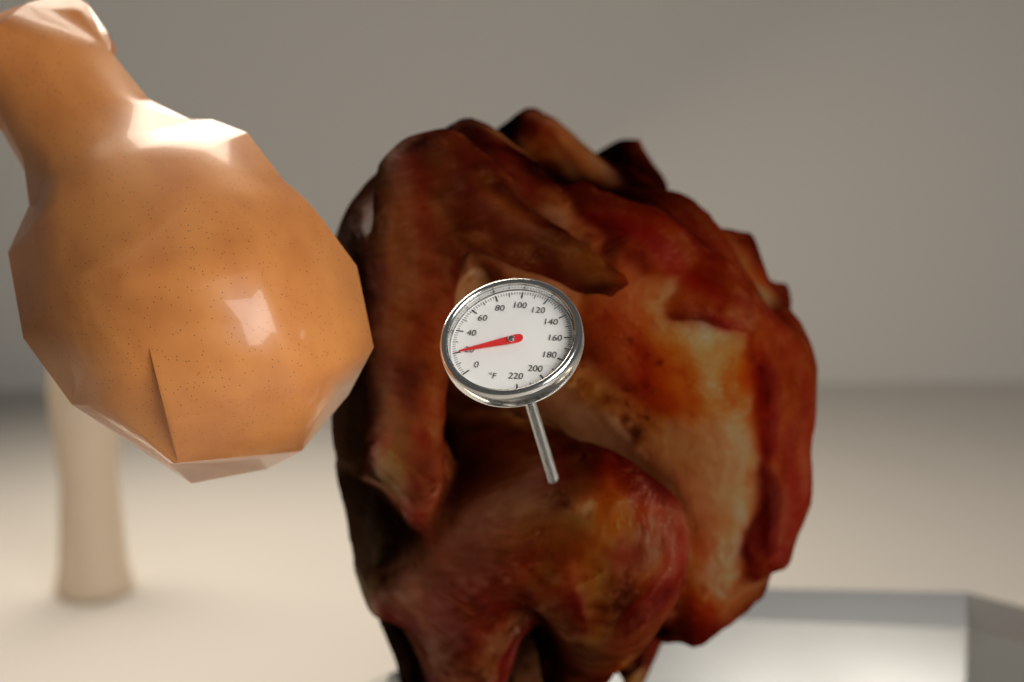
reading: 20 °F
